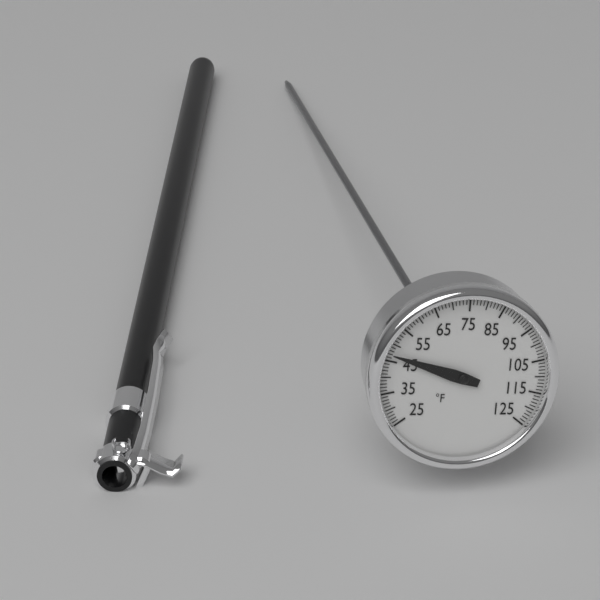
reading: 47 °F
